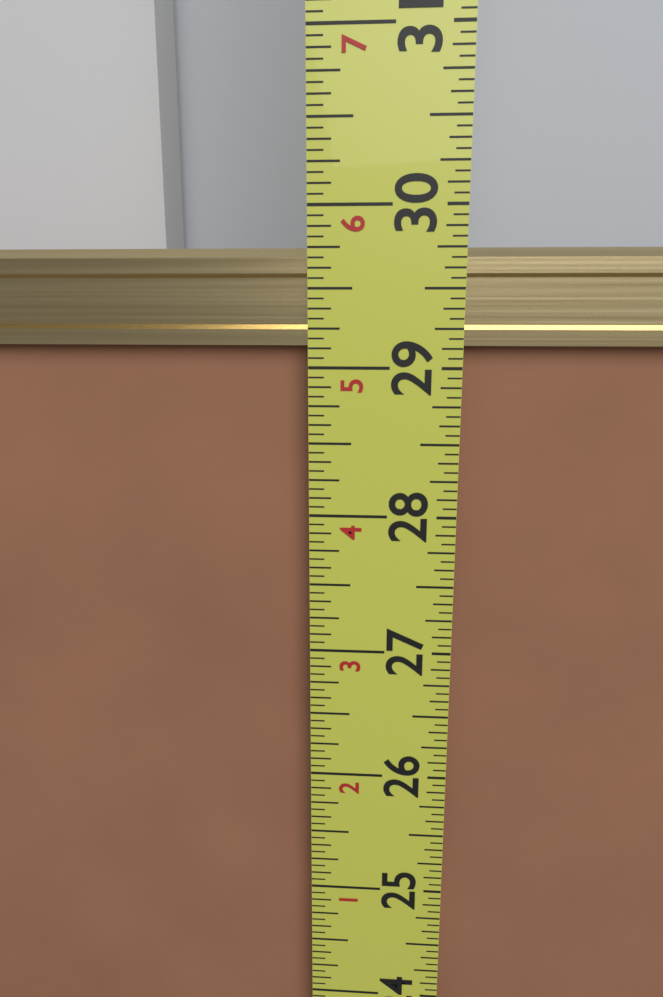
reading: 29.7500 in
